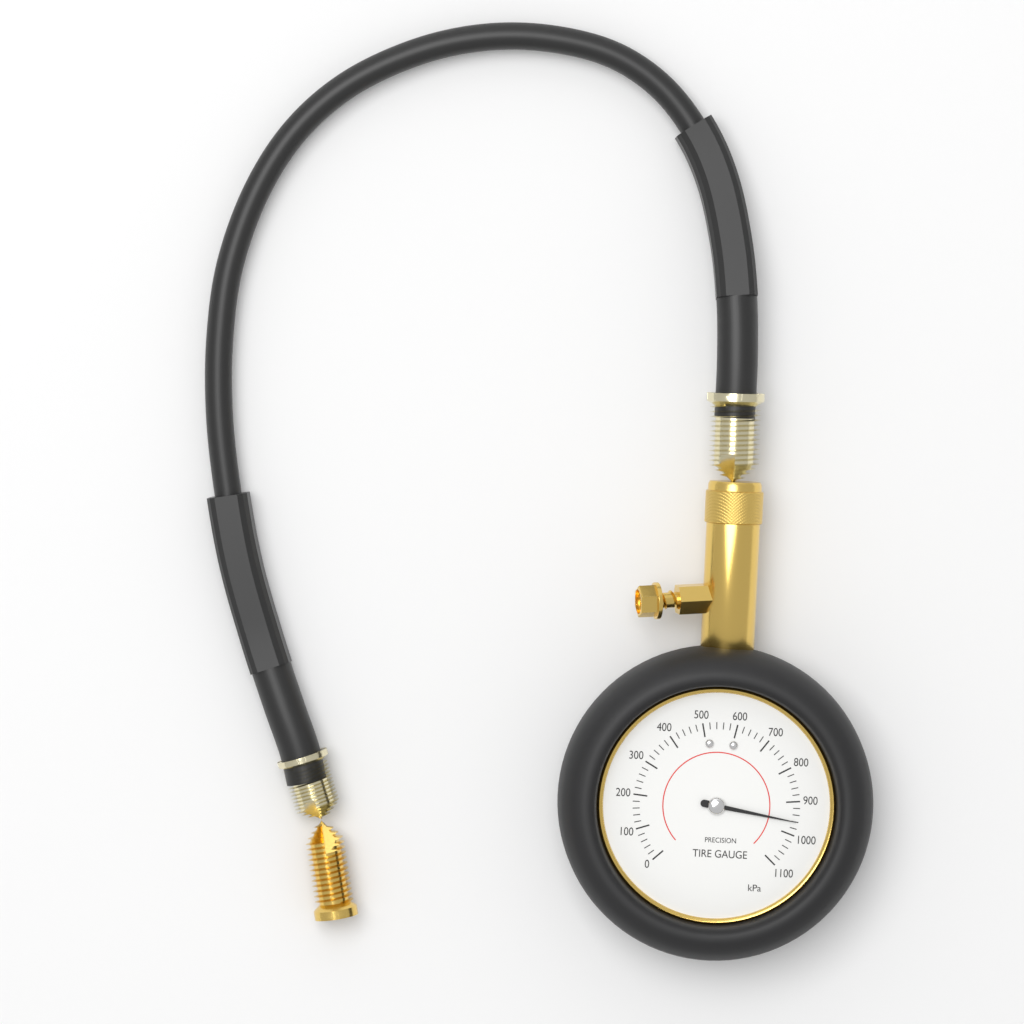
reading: 960 kPa
